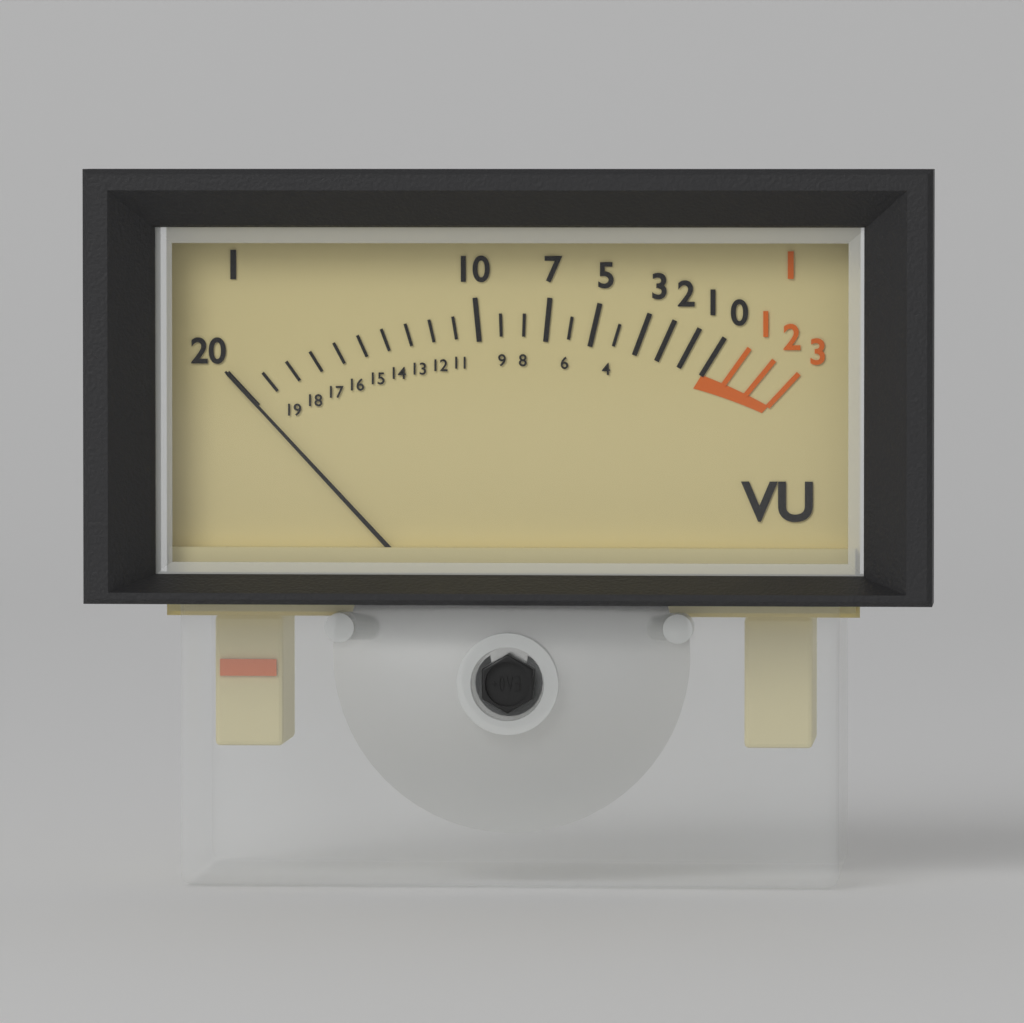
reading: -20 VU
